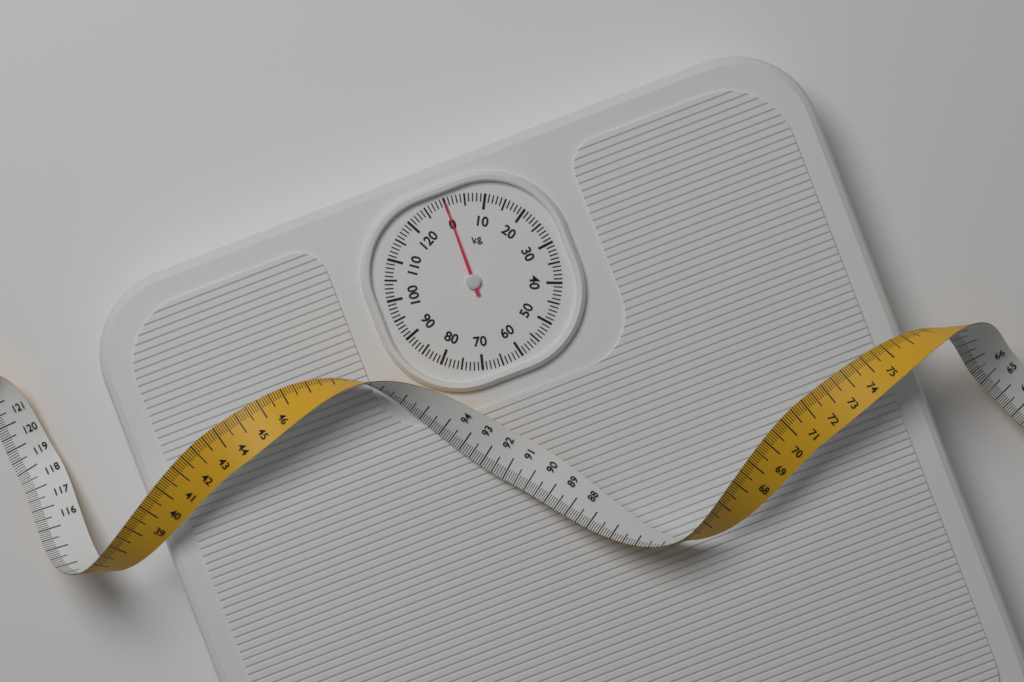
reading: 0 kg
